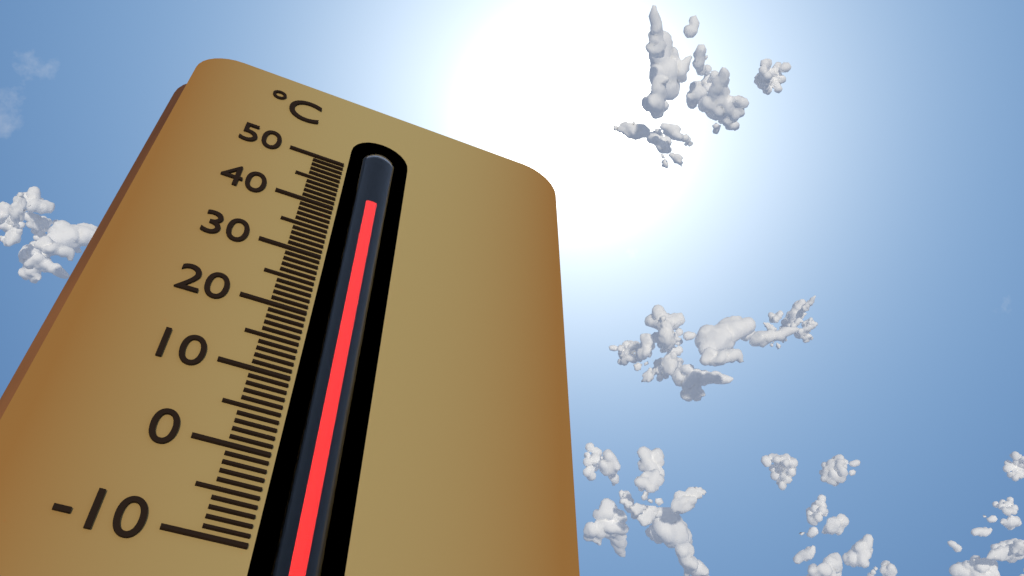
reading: 44 °C
